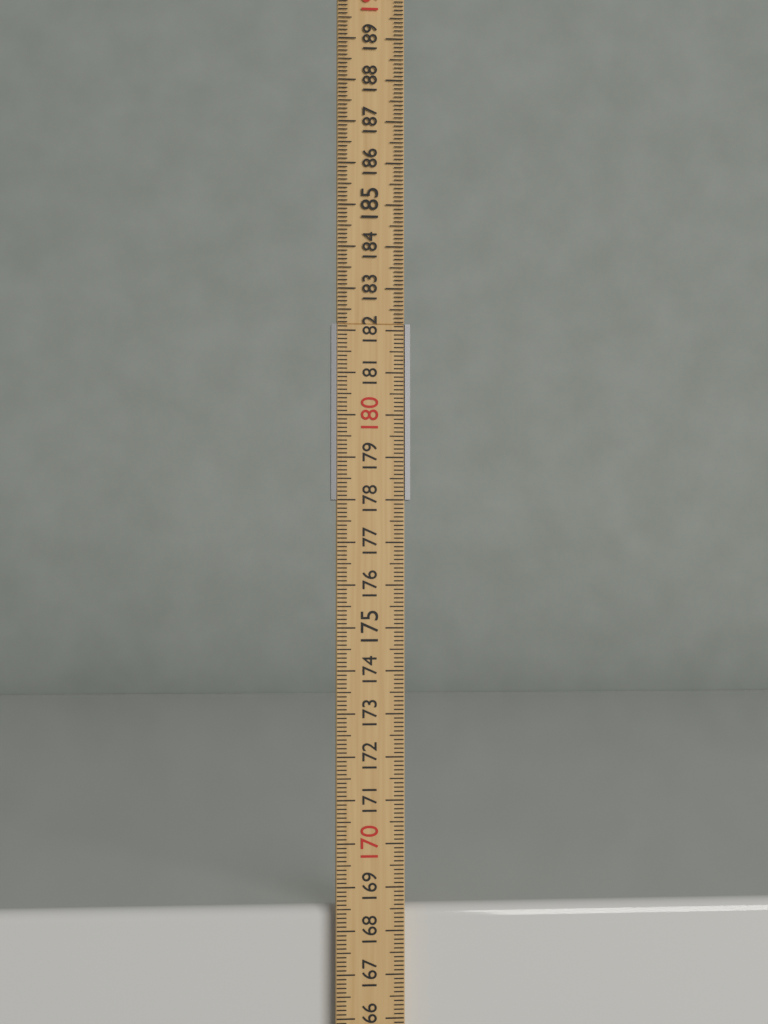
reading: 168.5 cm
